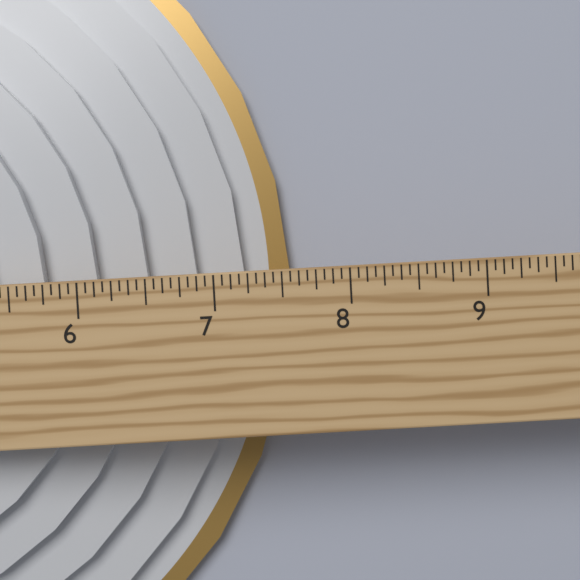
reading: 7.5625 in
